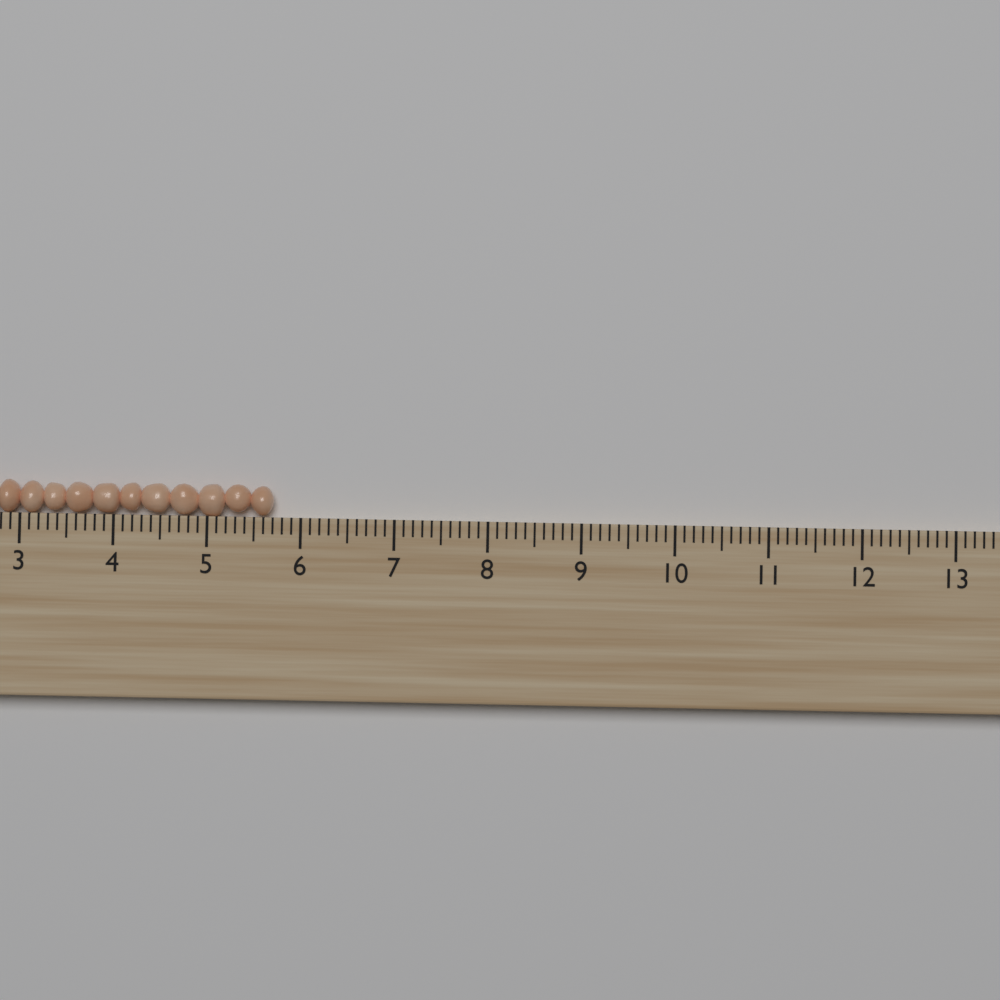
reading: 5.7 (no unit)
